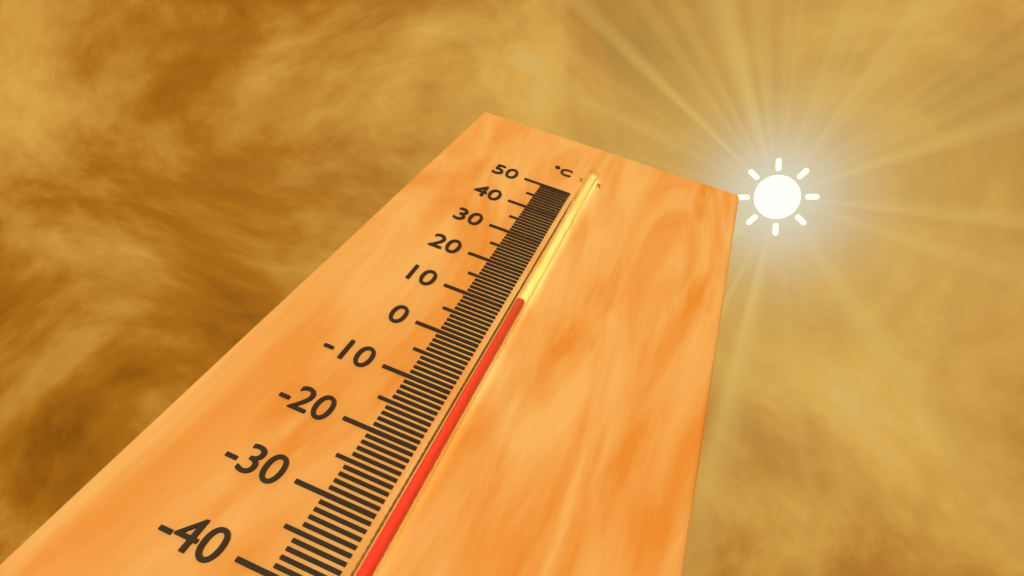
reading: 11 °C
